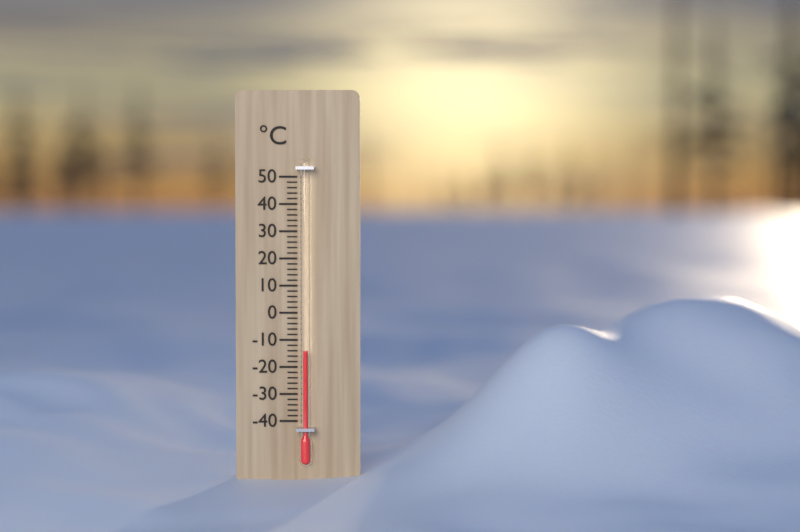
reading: -14 °C
